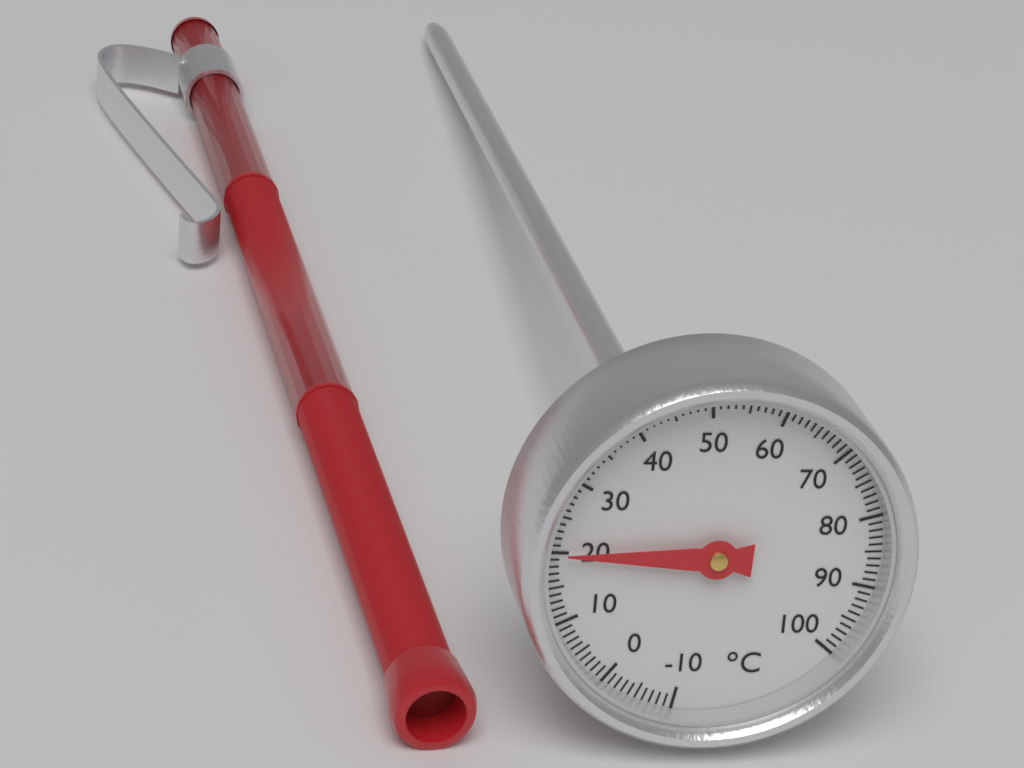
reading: 20 °C
